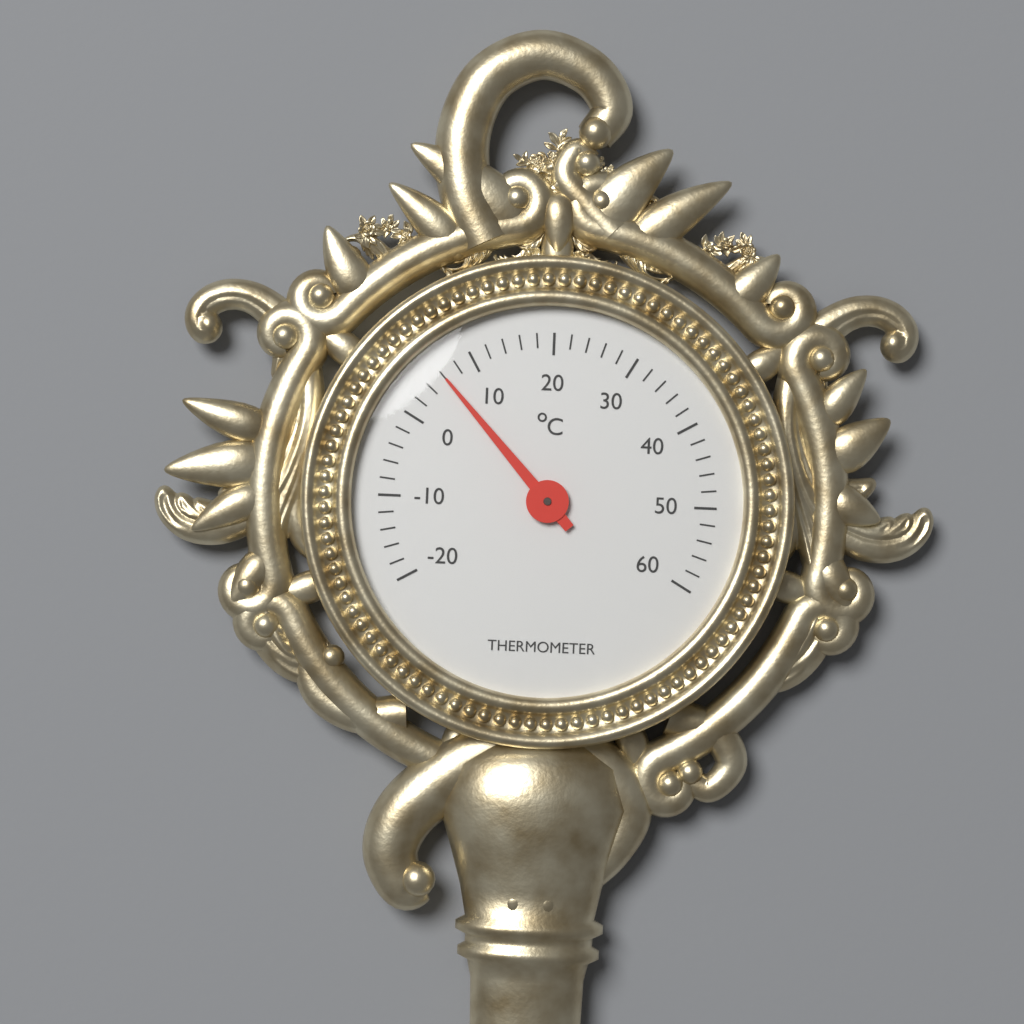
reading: 6 °C
